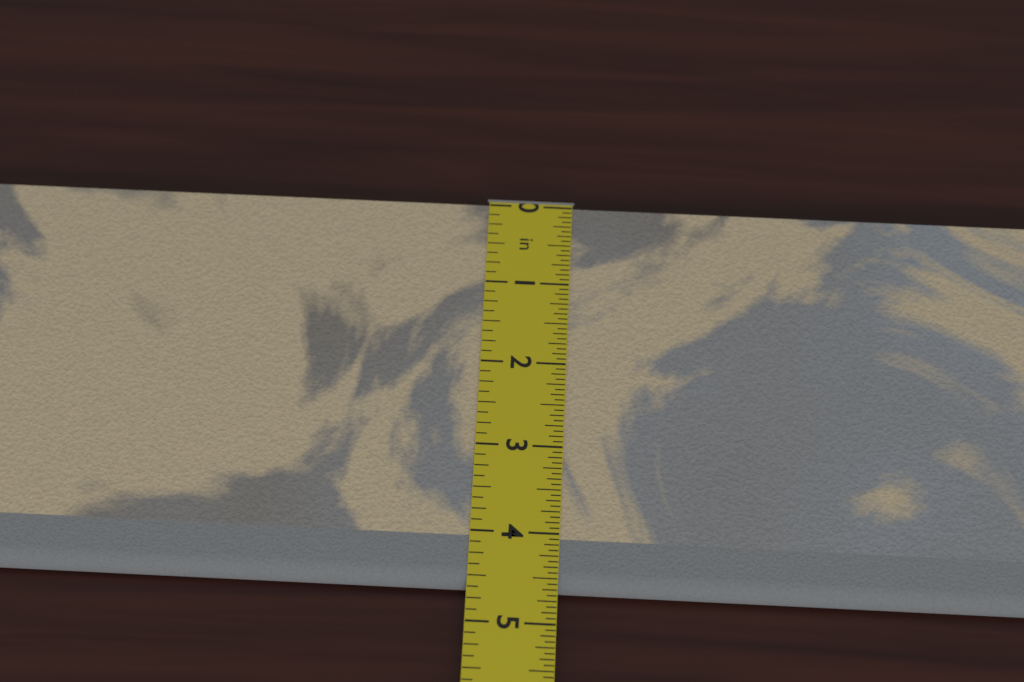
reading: 4.6250 in
